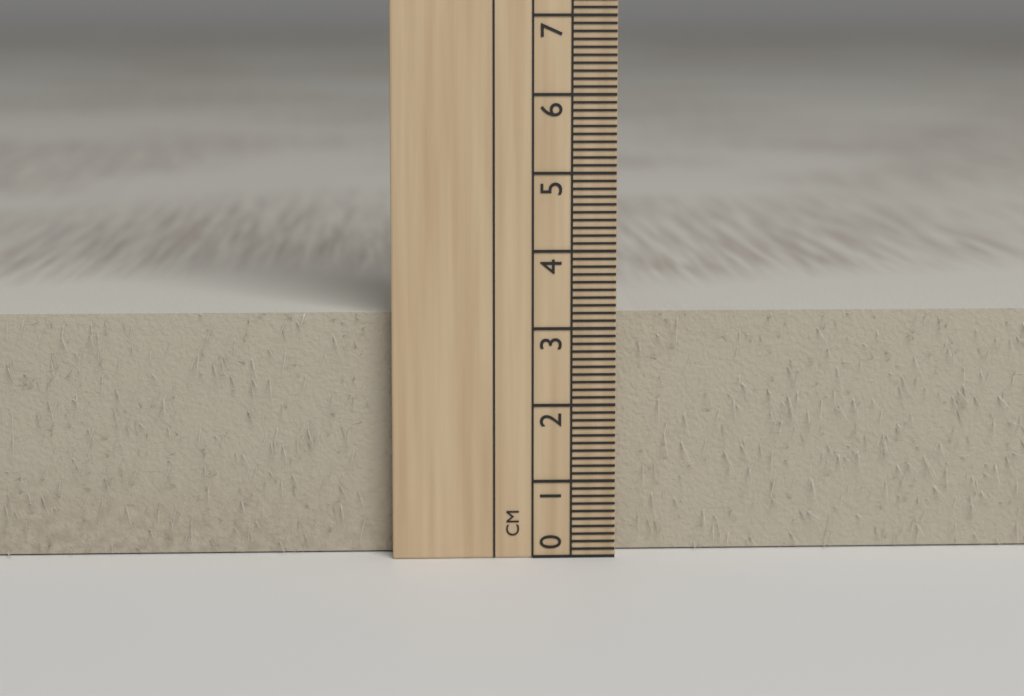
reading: 3.2 cm
